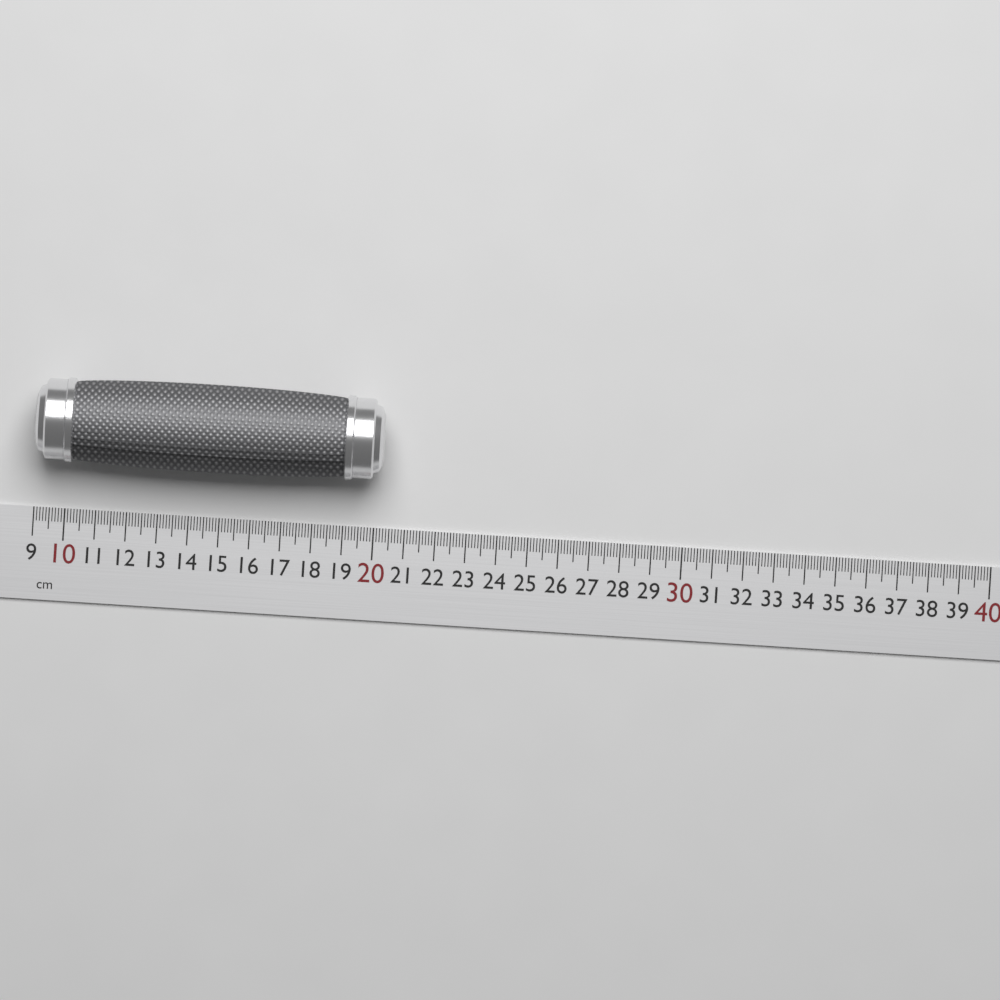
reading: 20.2 cm
